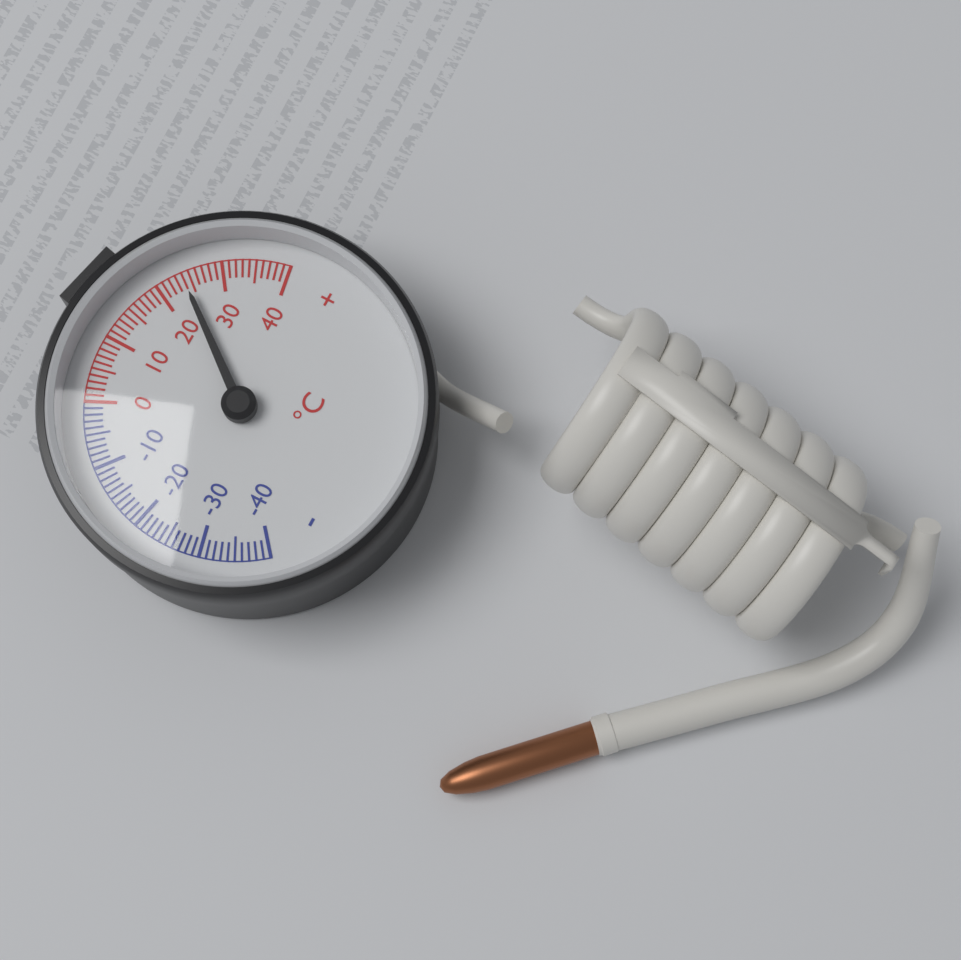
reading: 24 °C
